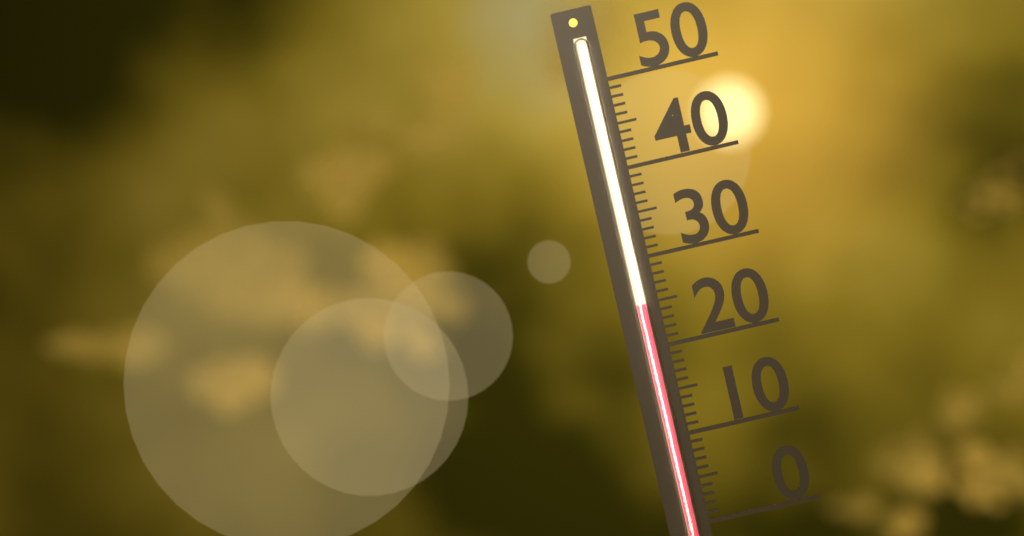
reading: 25 (no unit)
